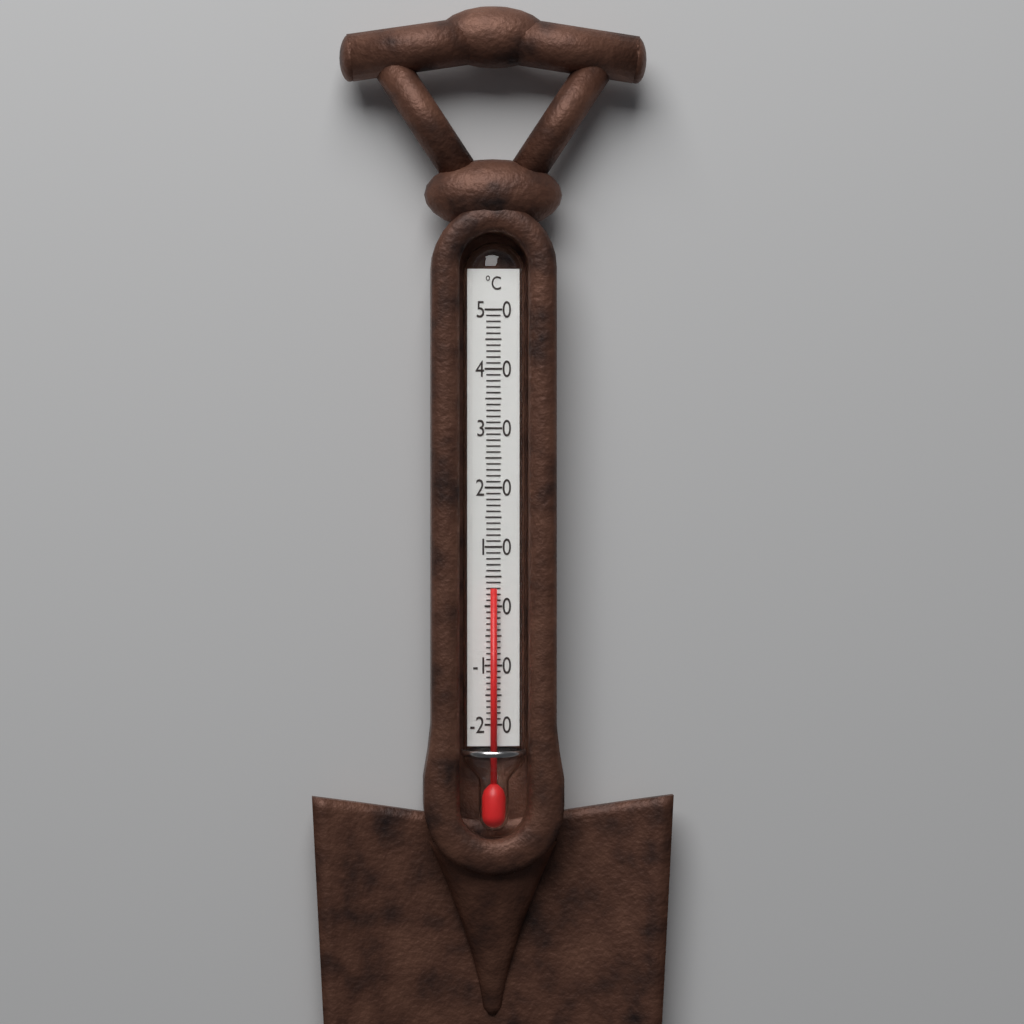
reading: 3 °C
